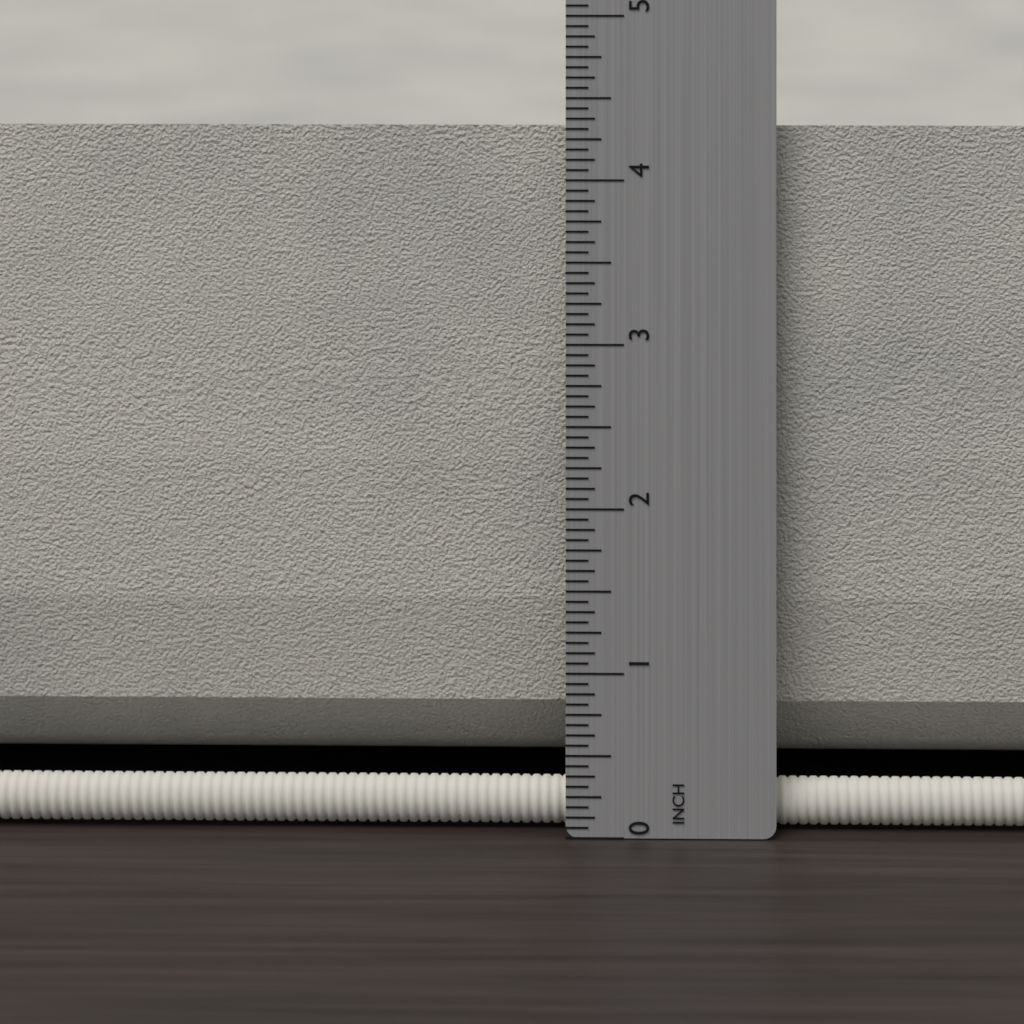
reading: 4.3125 in
